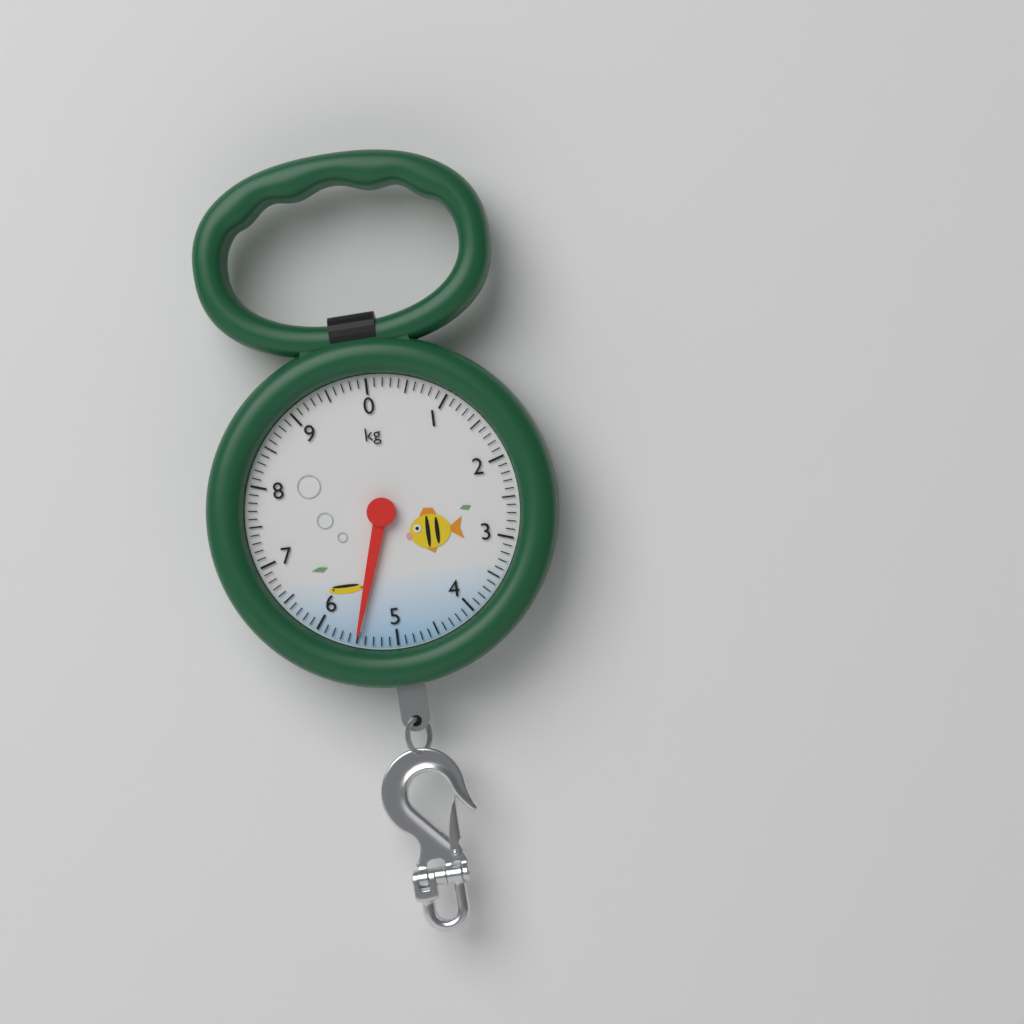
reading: 5.5 kg
